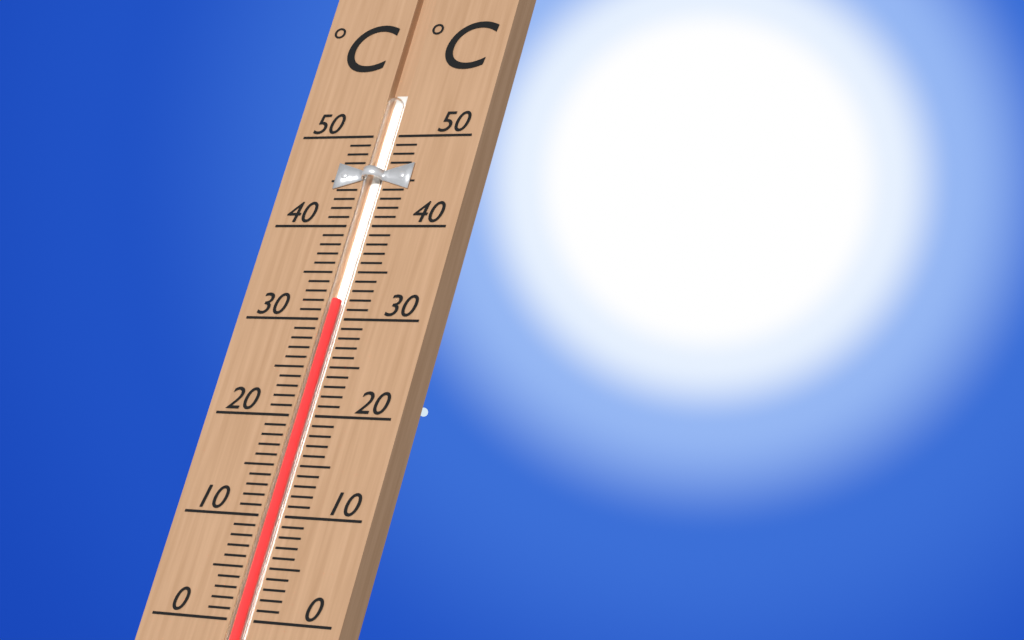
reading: 32 °C
